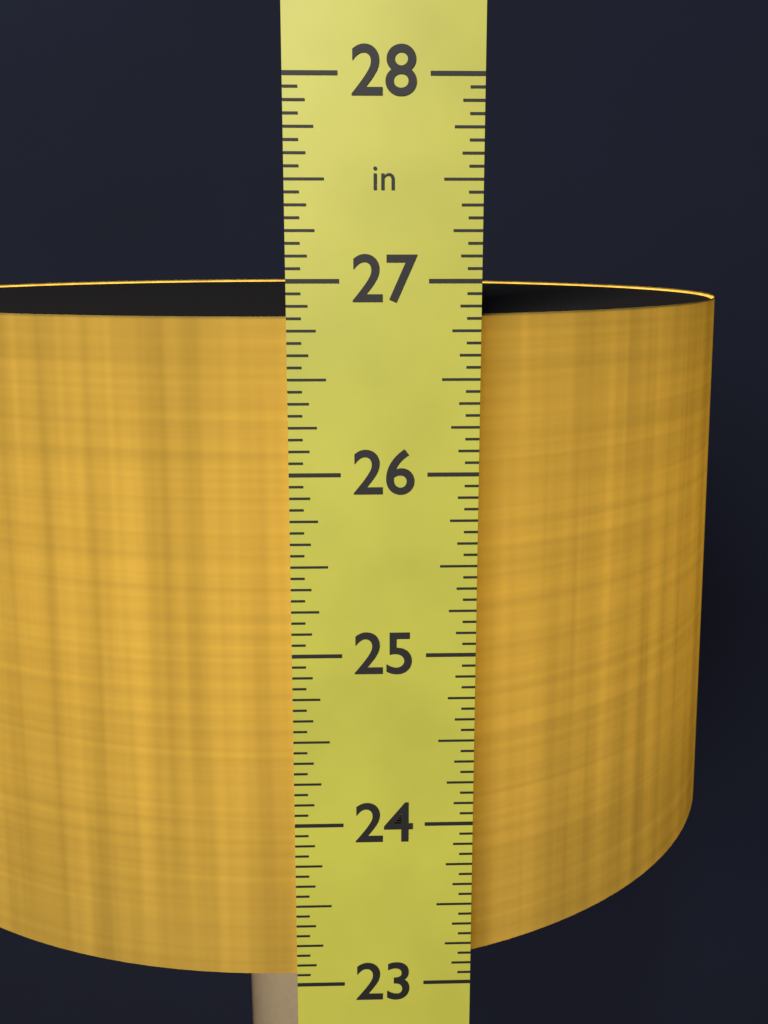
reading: 26.8125 in
